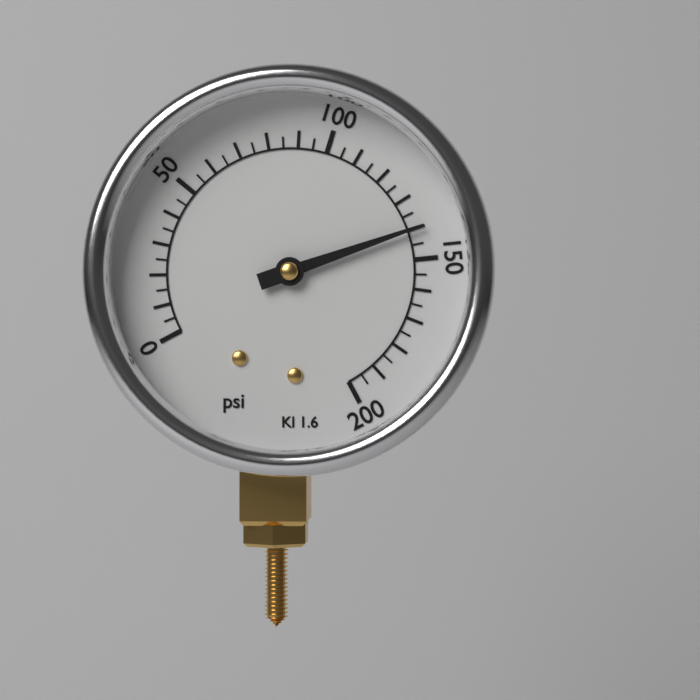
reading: 140 psi
